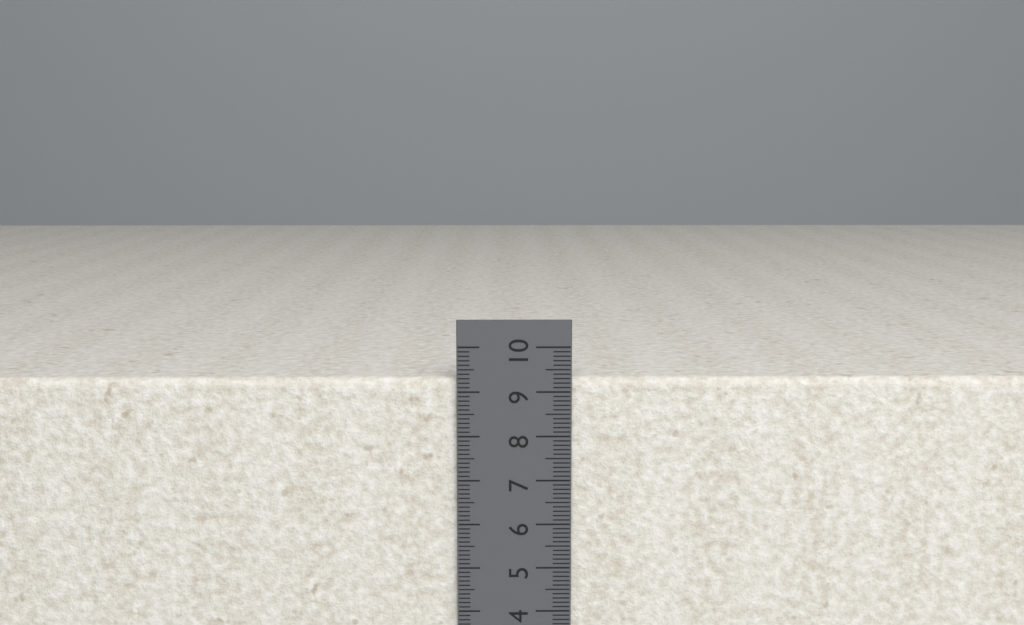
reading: 9.3 cm
